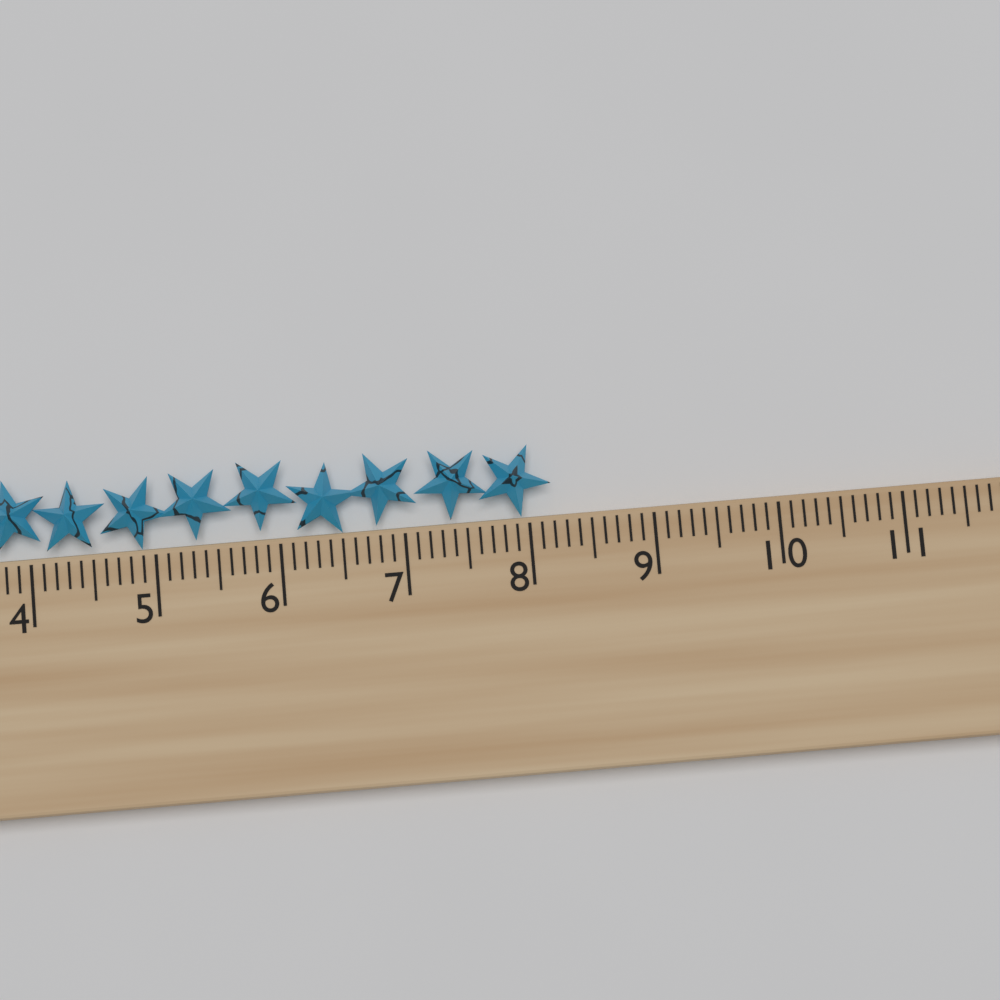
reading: 8.2 cm
